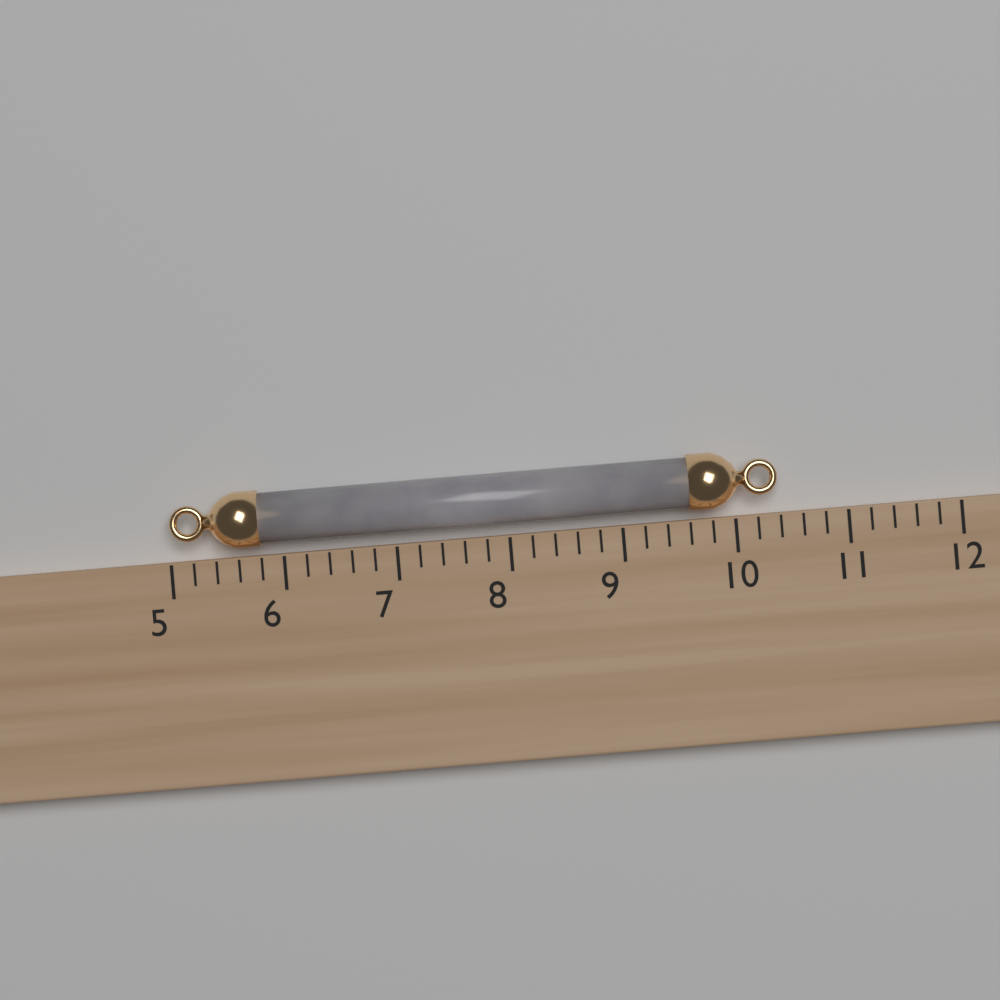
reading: 10.4 (no unit)
